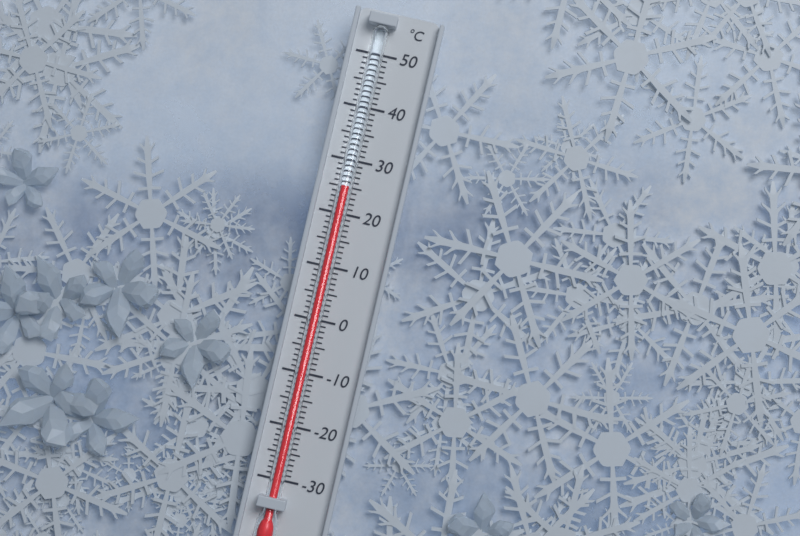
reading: 25 °C
